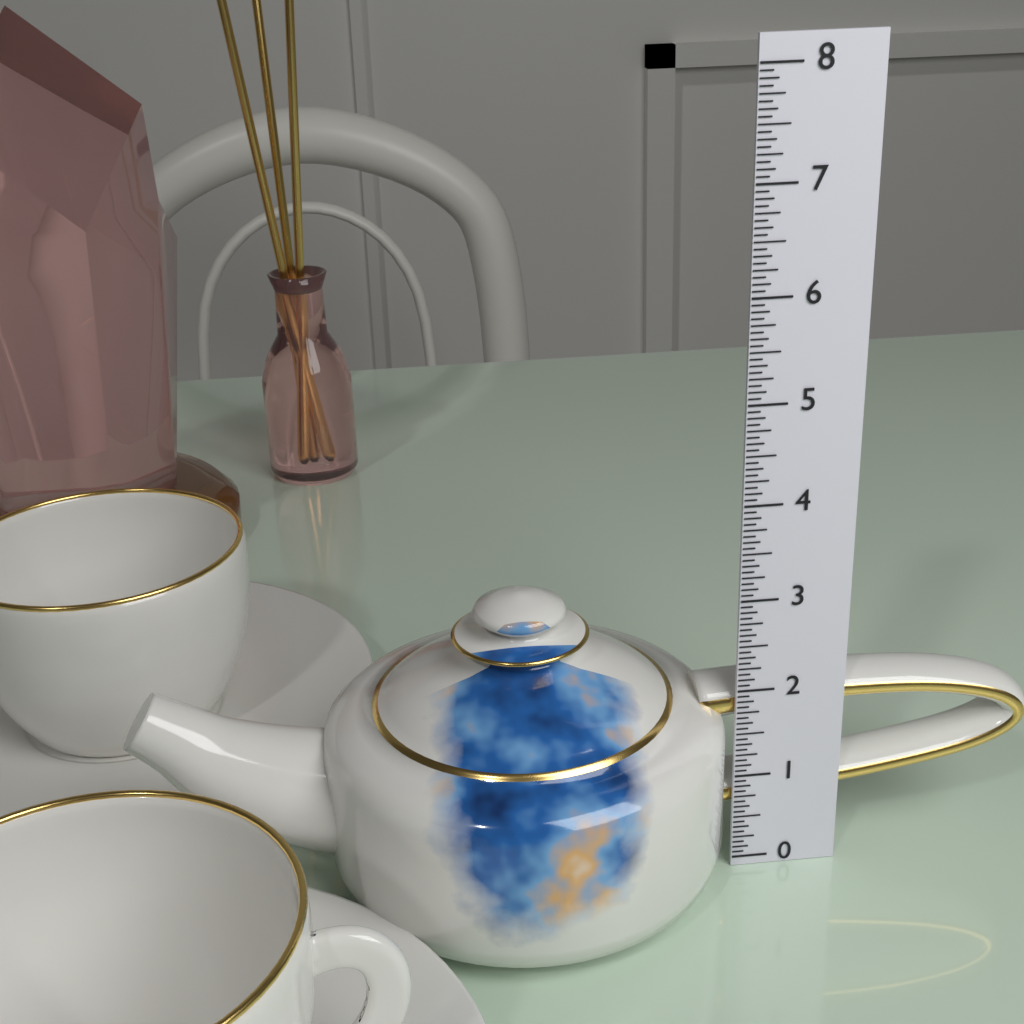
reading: 3.0625 (no unit)
